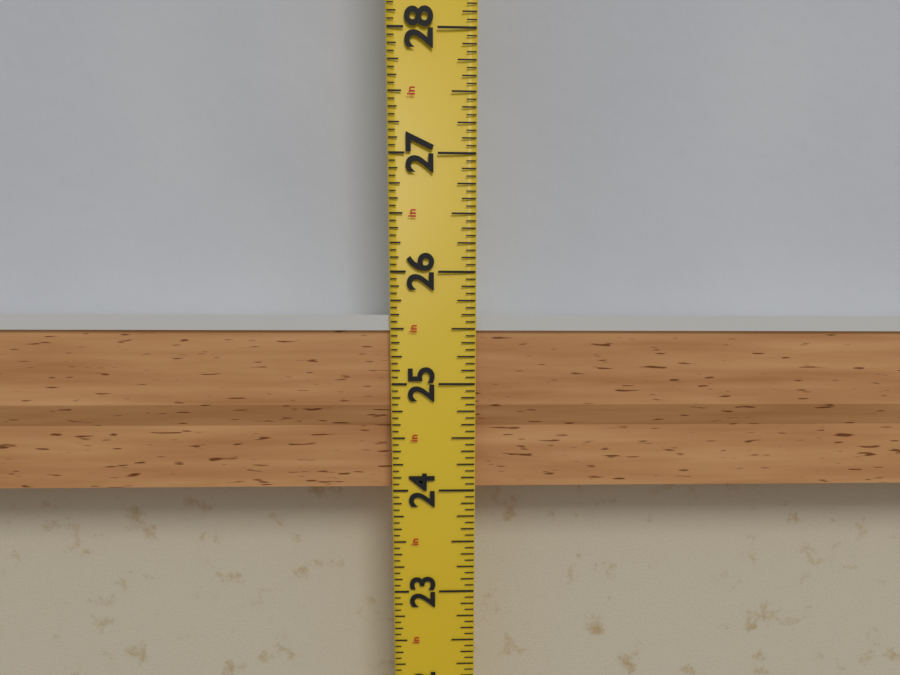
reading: 25.6250 in
